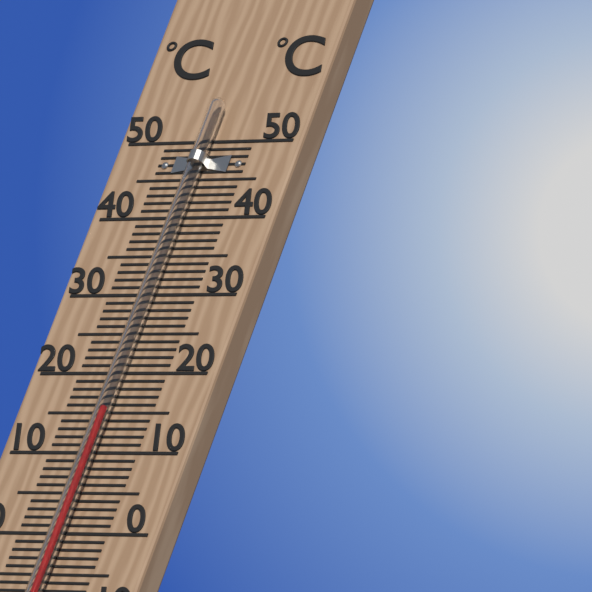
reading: 15 °C
